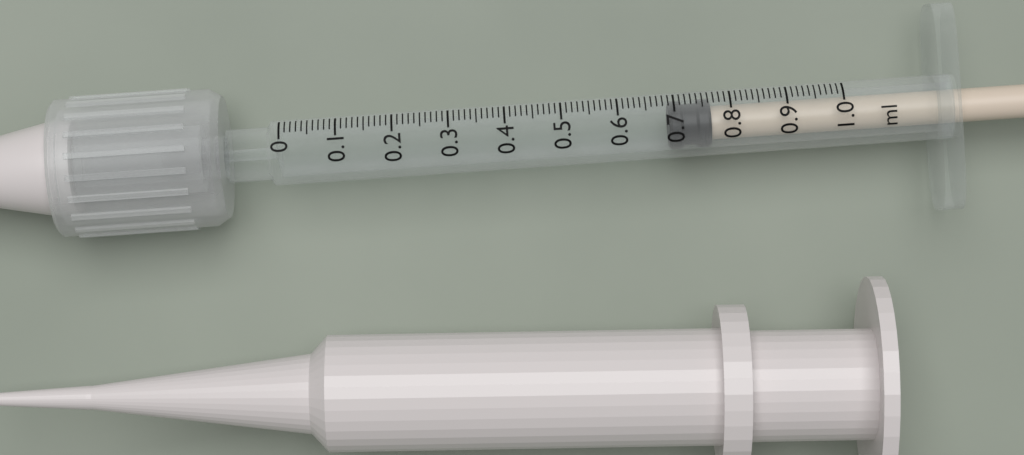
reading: 0.69 ml
